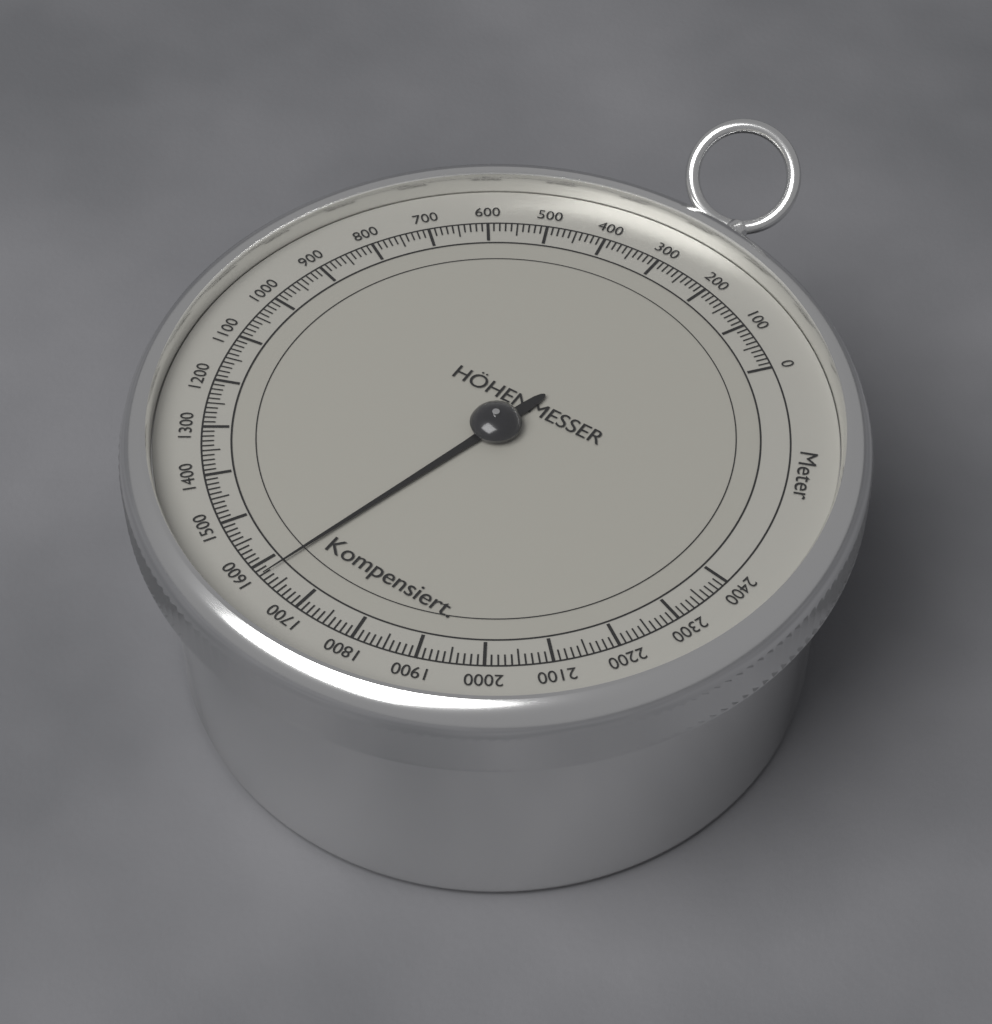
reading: 1620 m
